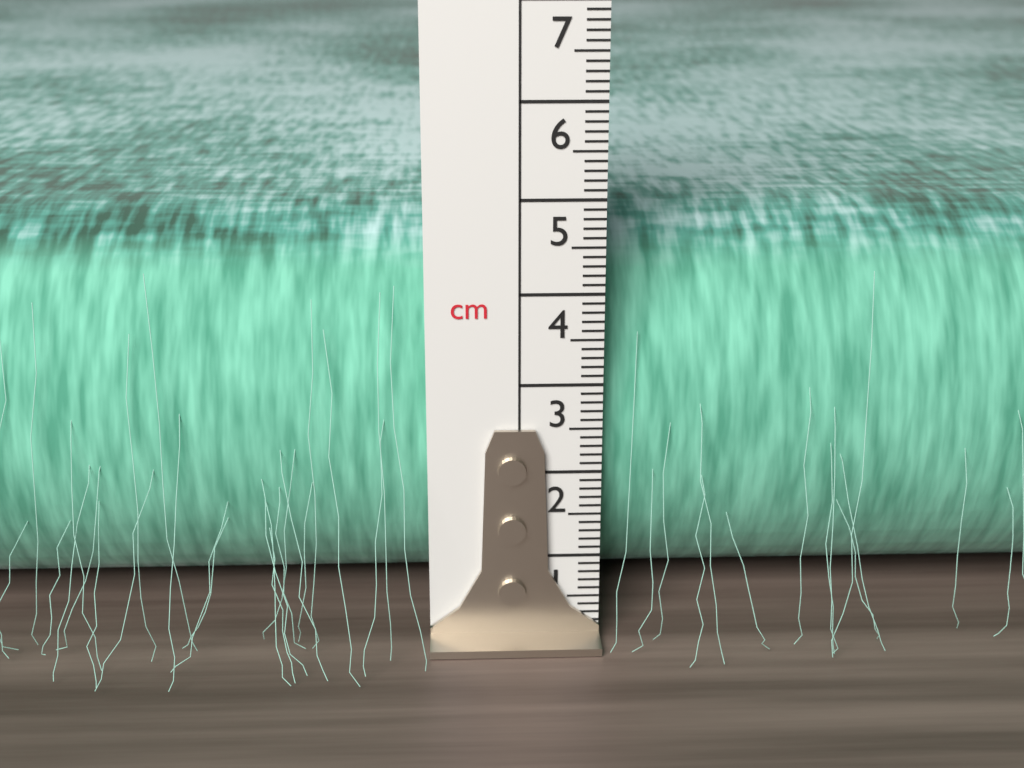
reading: 4.6 cm
